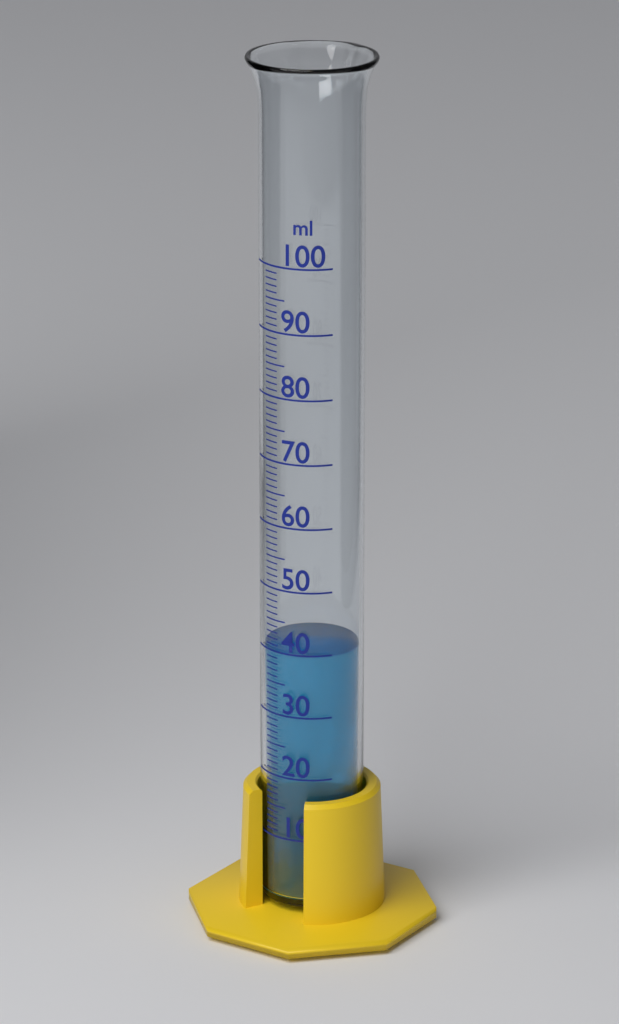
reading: 40 ml
